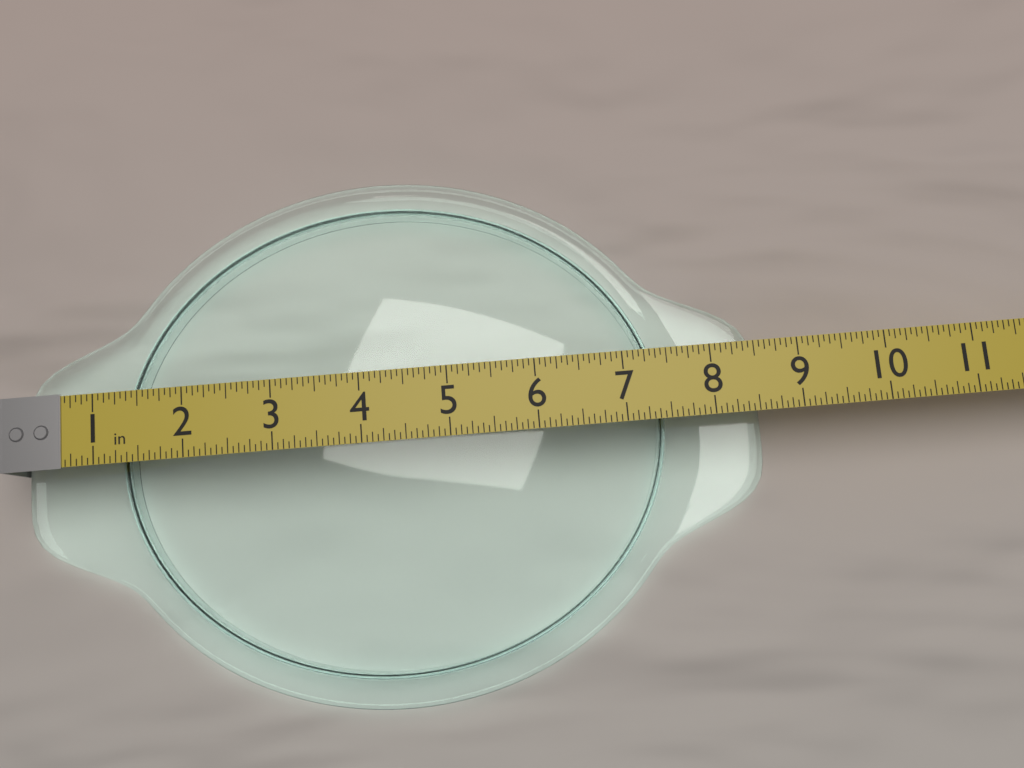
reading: 8.6250 in
